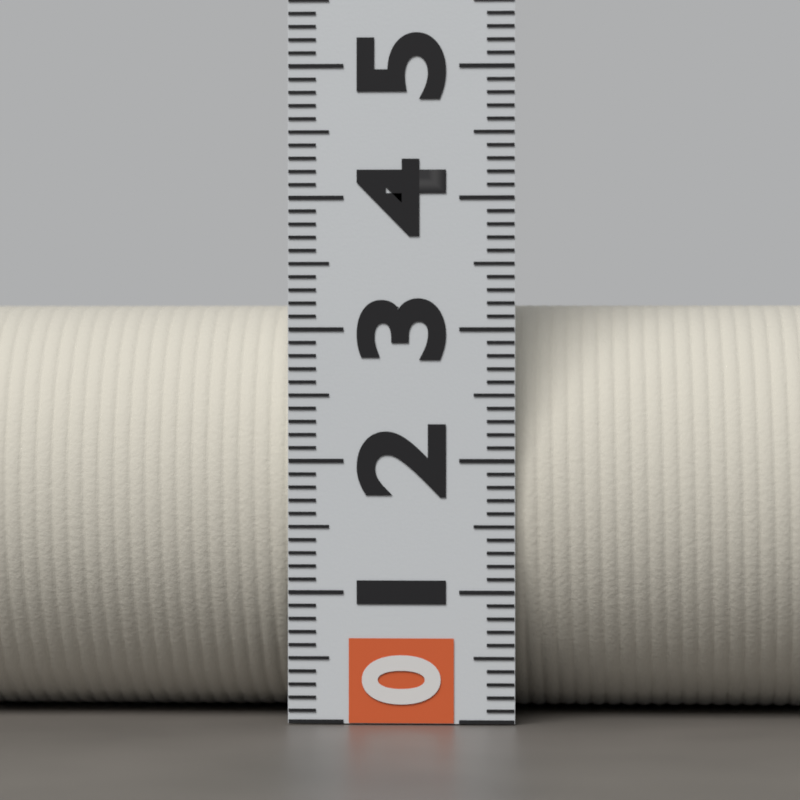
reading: 3.2 (no unit)
